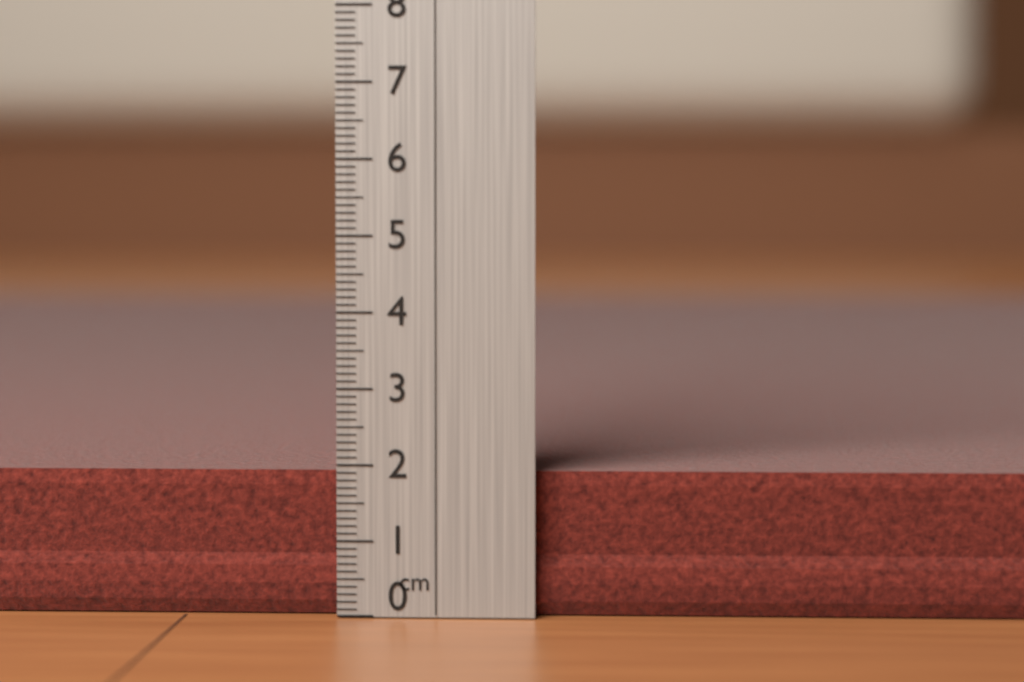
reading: 1.9 cm
